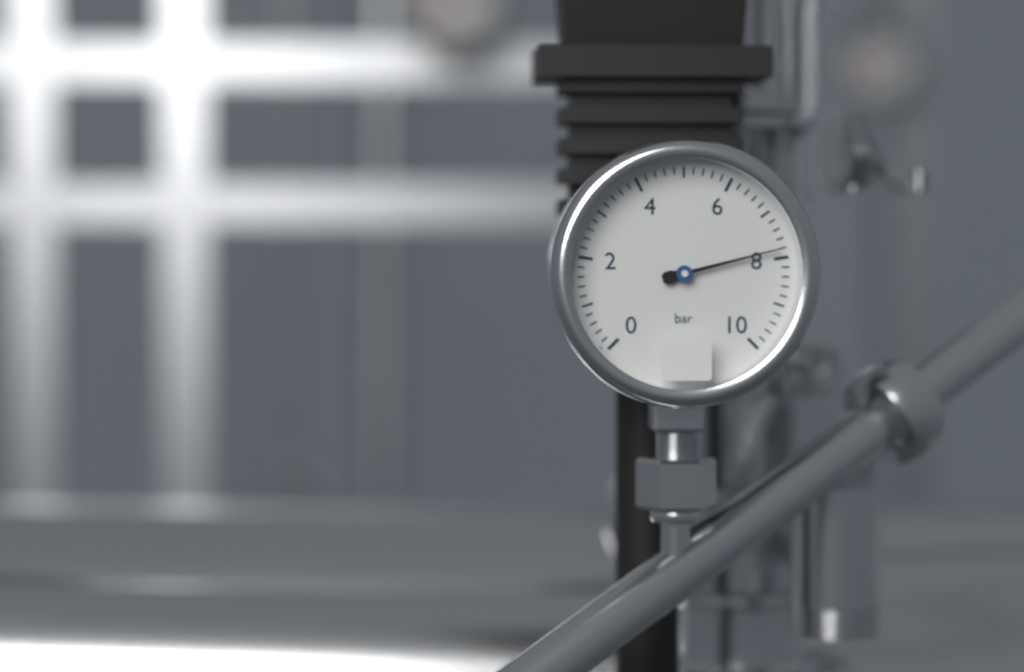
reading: 7.8 bar
